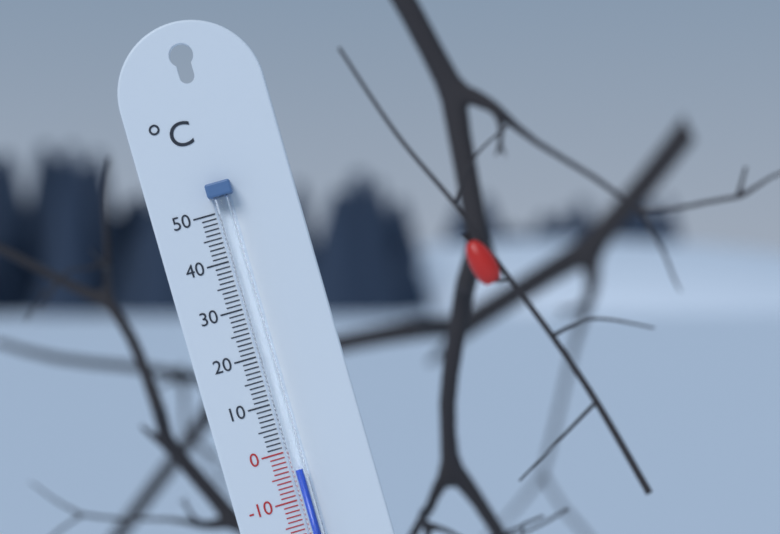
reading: -4 °C
